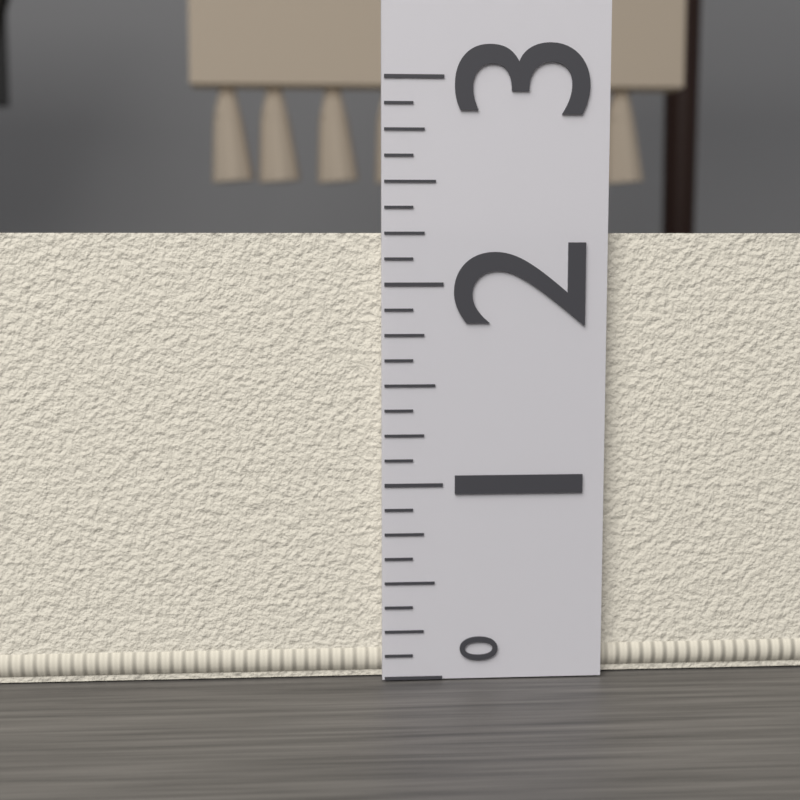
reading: 2.250 (no unit)
